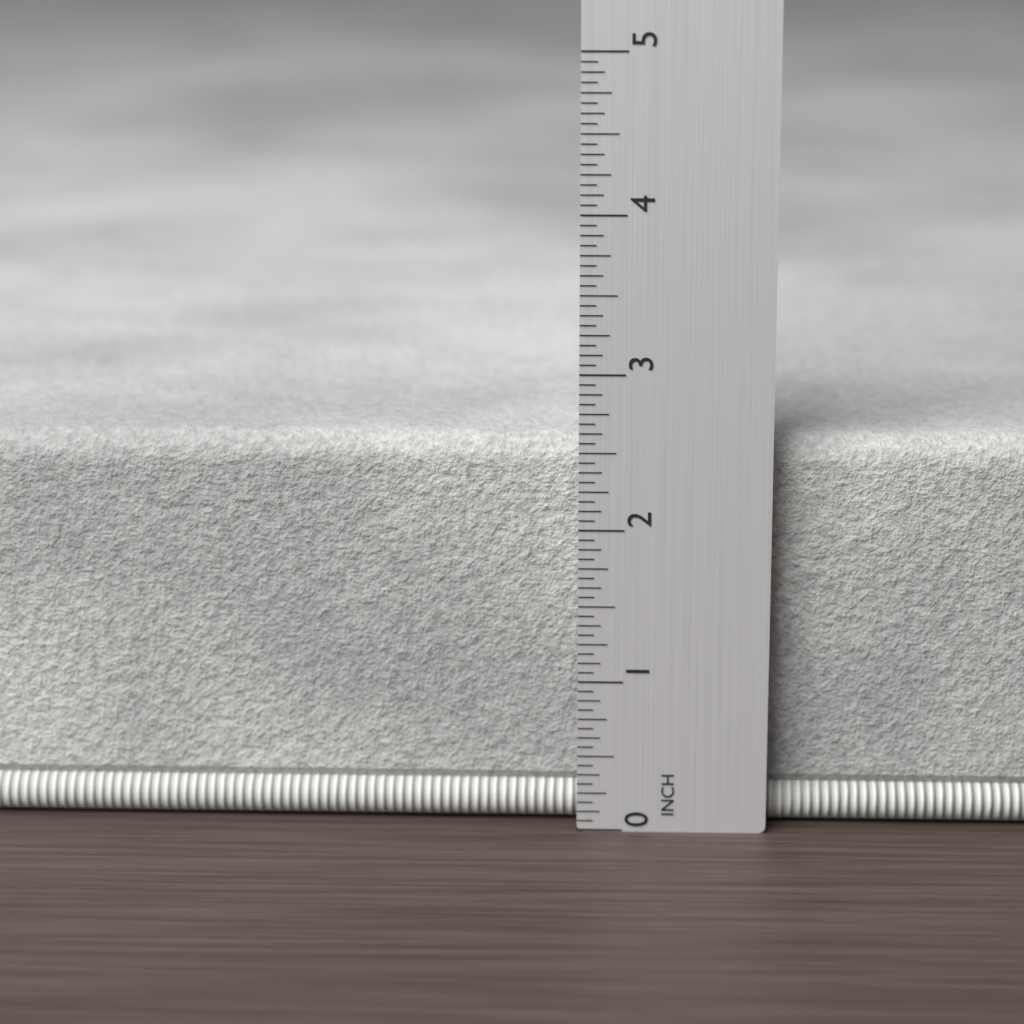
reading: 2.5625 in
